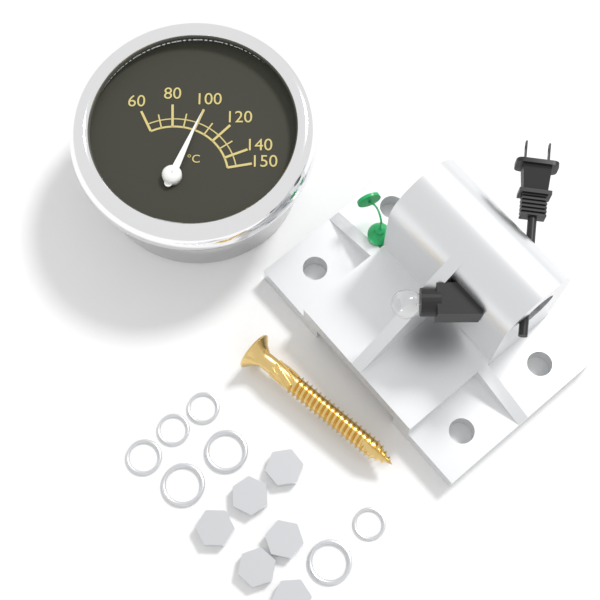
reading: 100 °C
